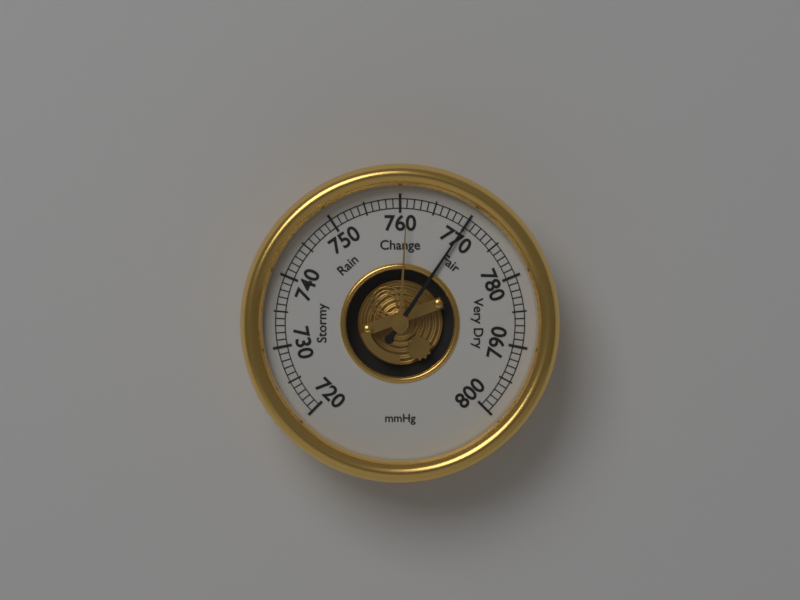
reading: 770 mmHg
